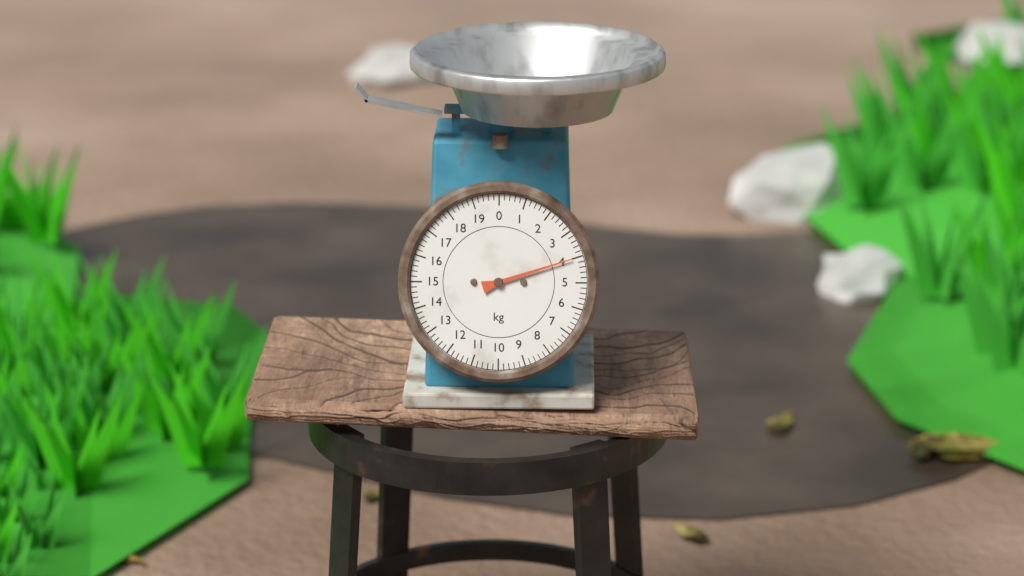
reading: 4.0 kg
